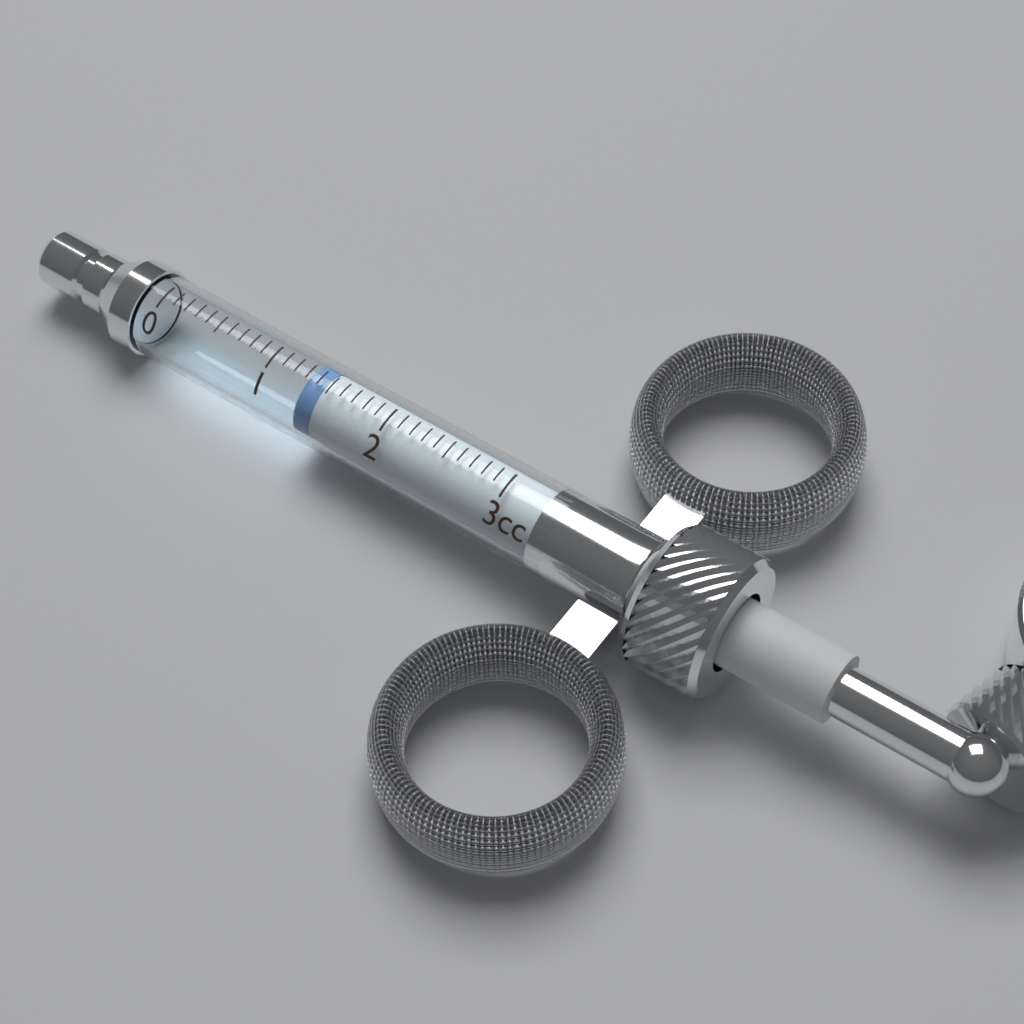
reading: 1.3 cc
